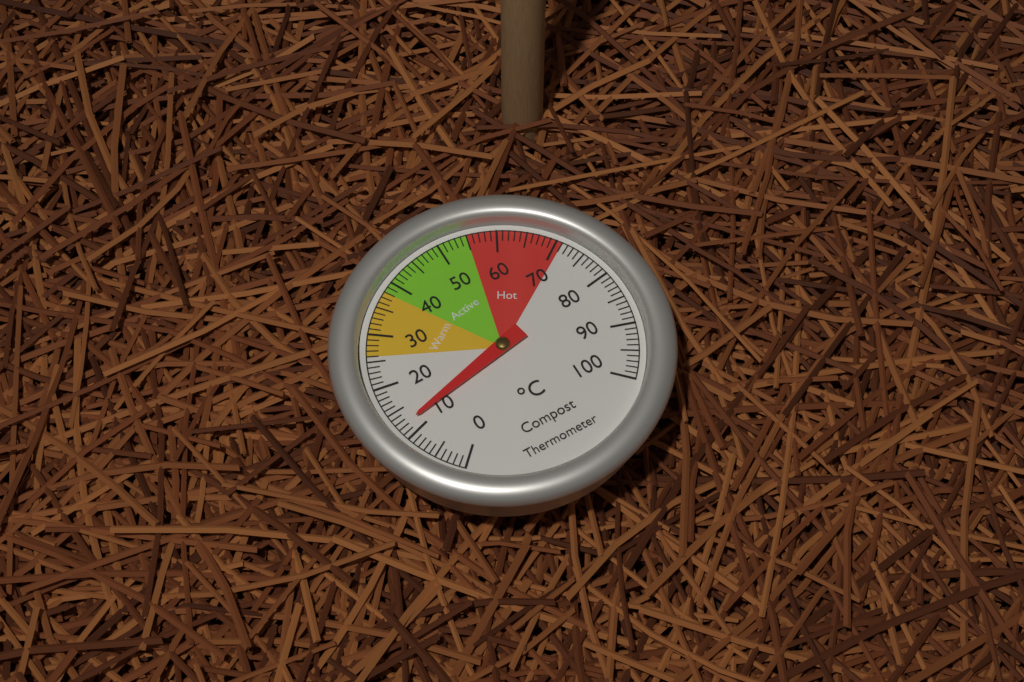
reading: 12 °C
